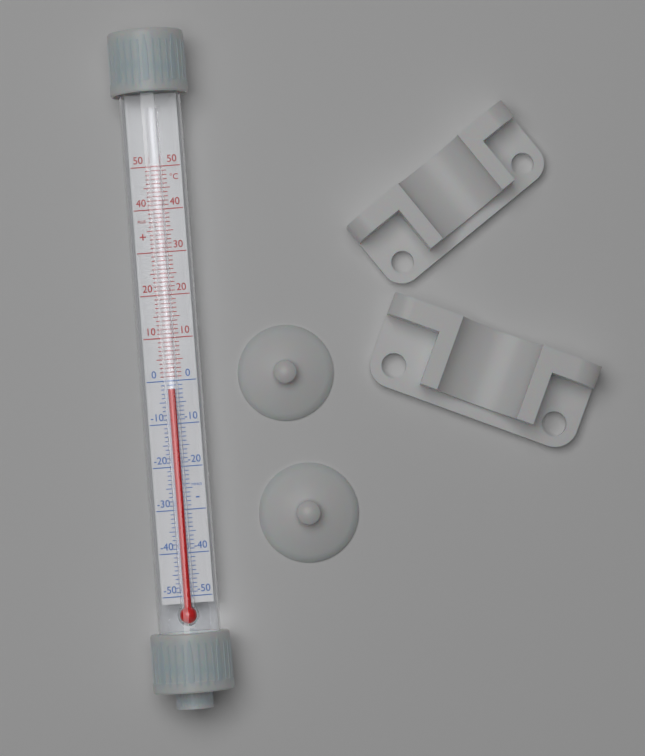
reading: -2 °C
